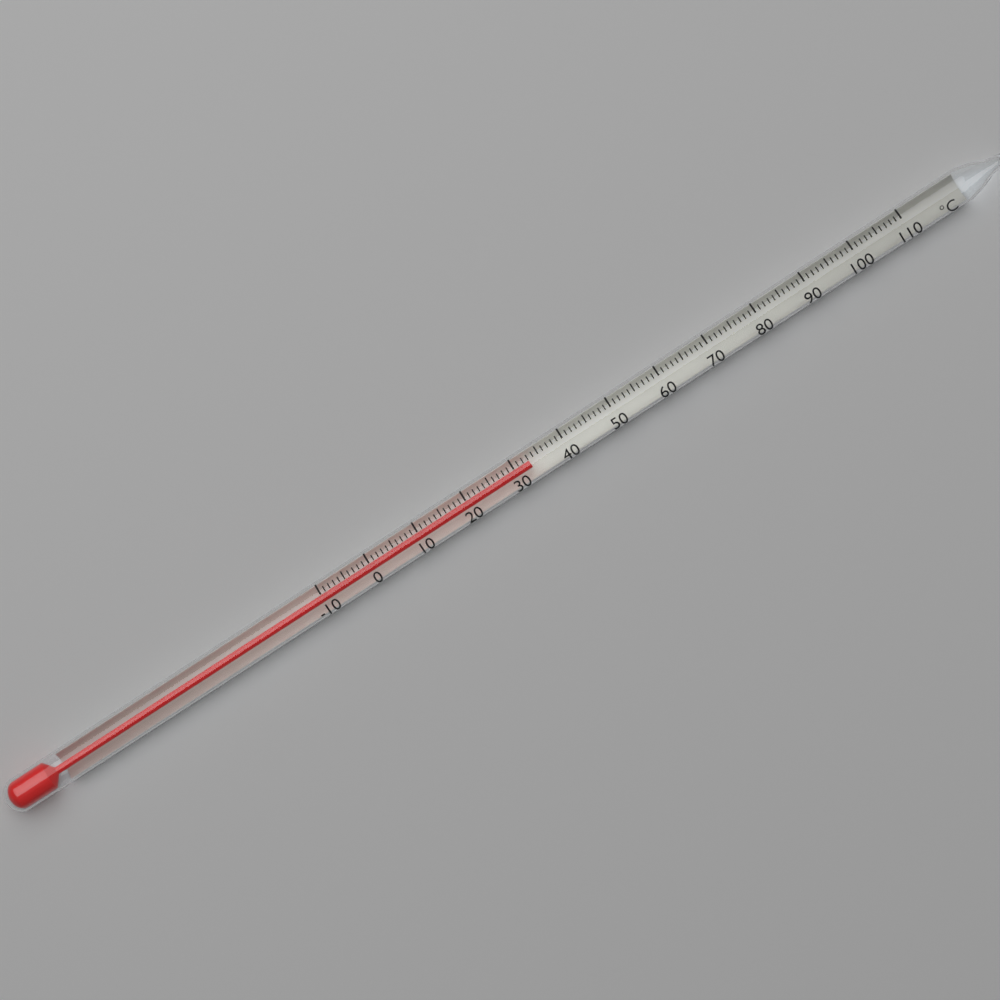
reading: 33 °C
